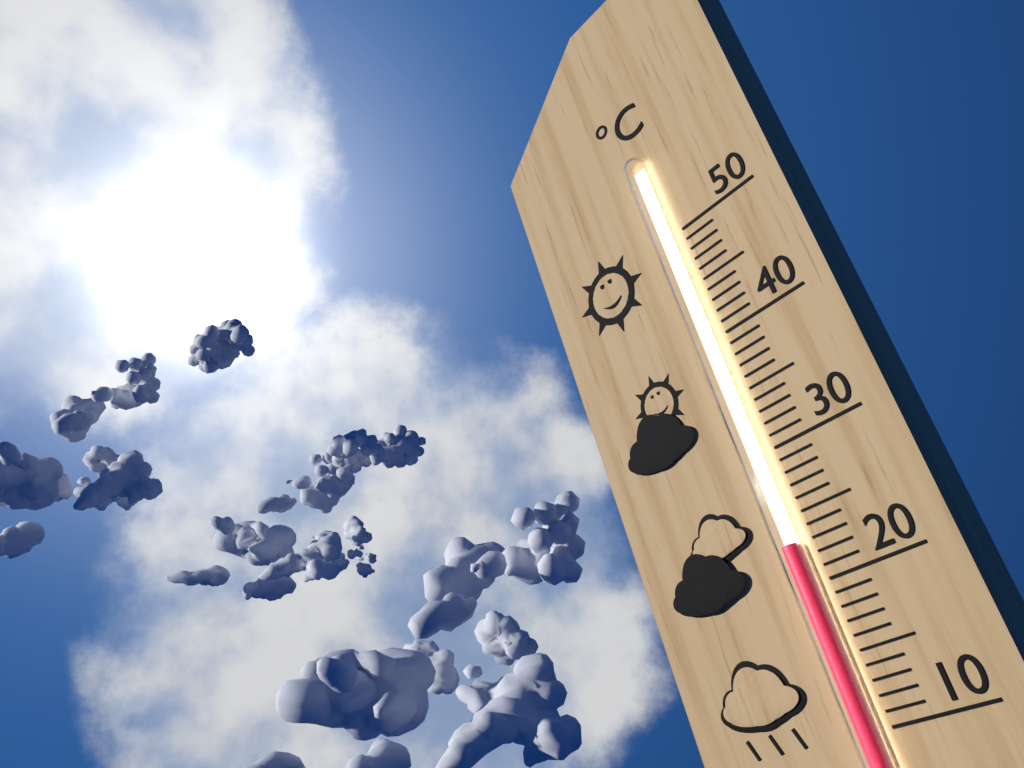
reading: 23 °C
